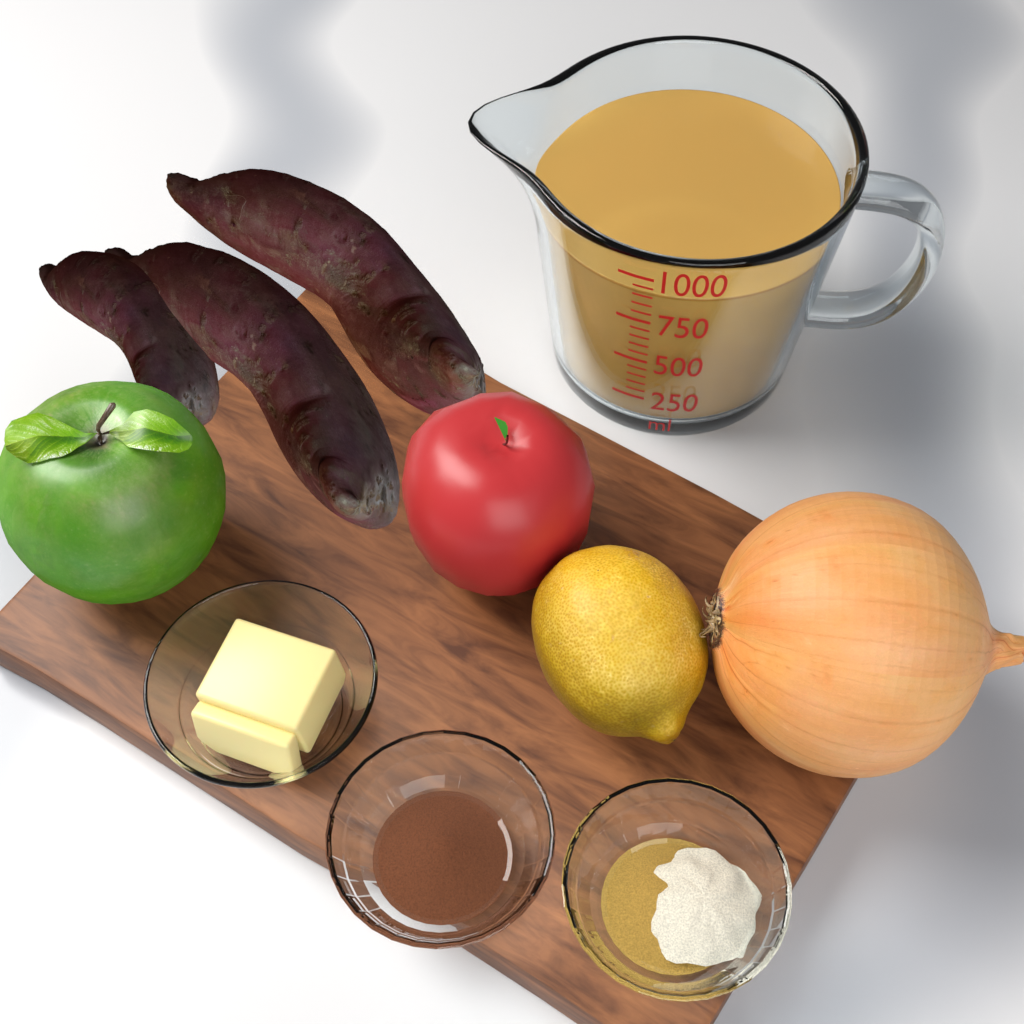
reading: 900 ml
